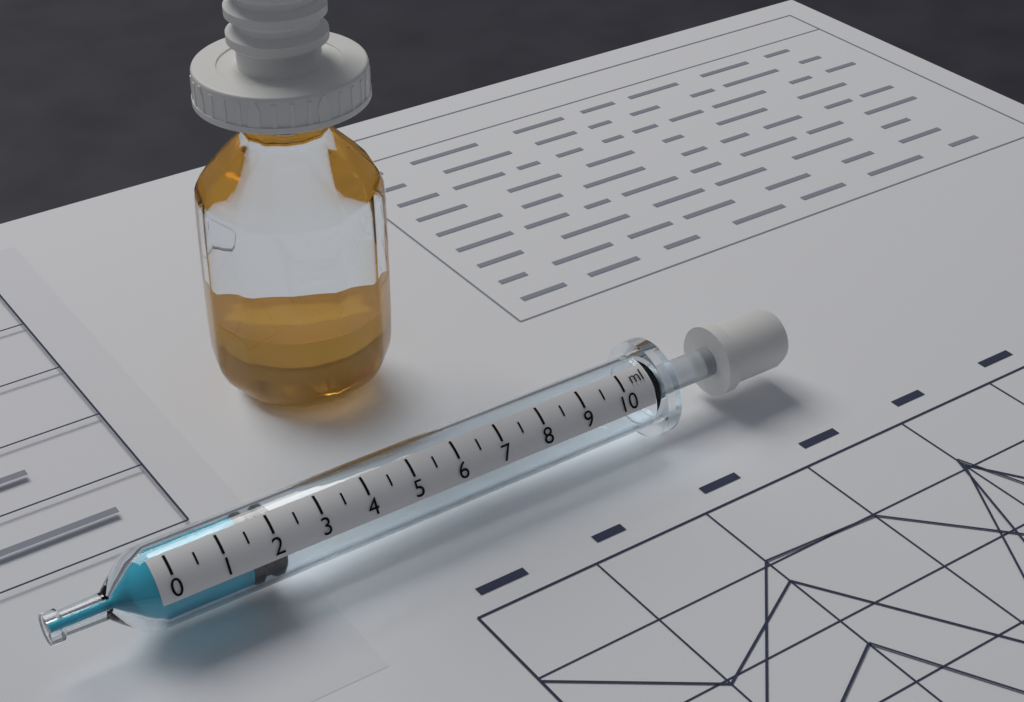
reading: 1.5 ml
